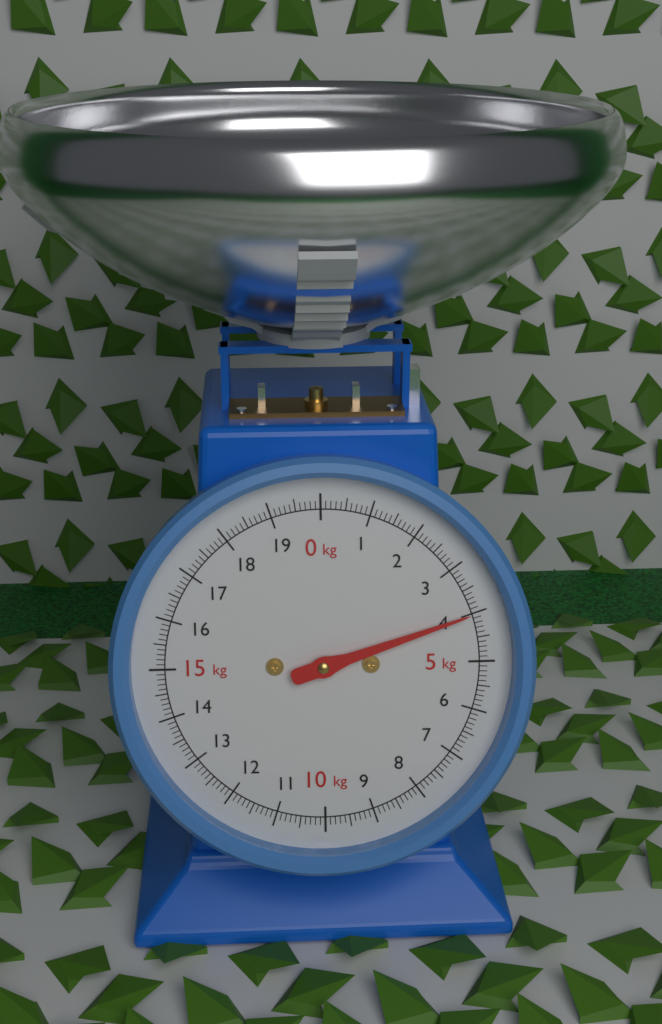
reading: 4.0 kg
